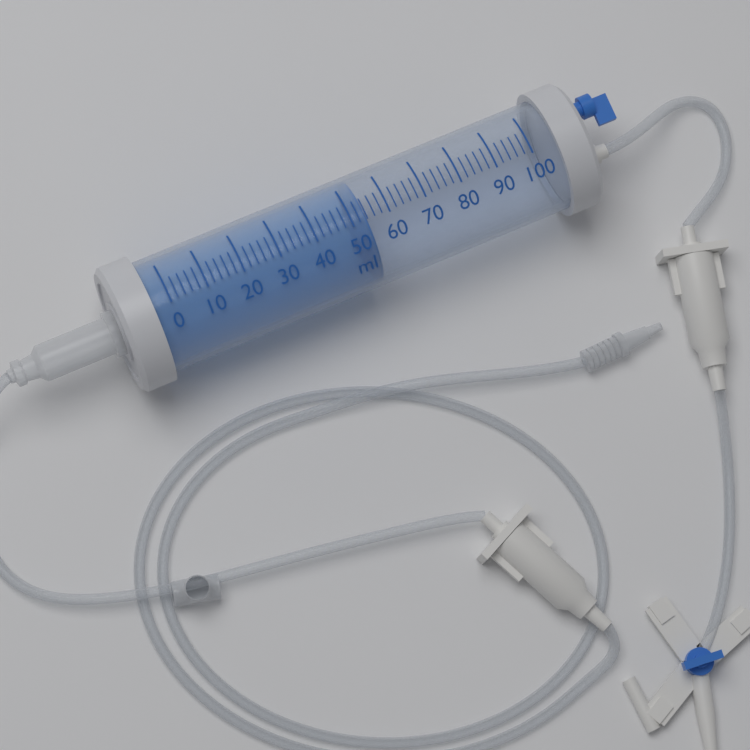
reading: 54 ml
